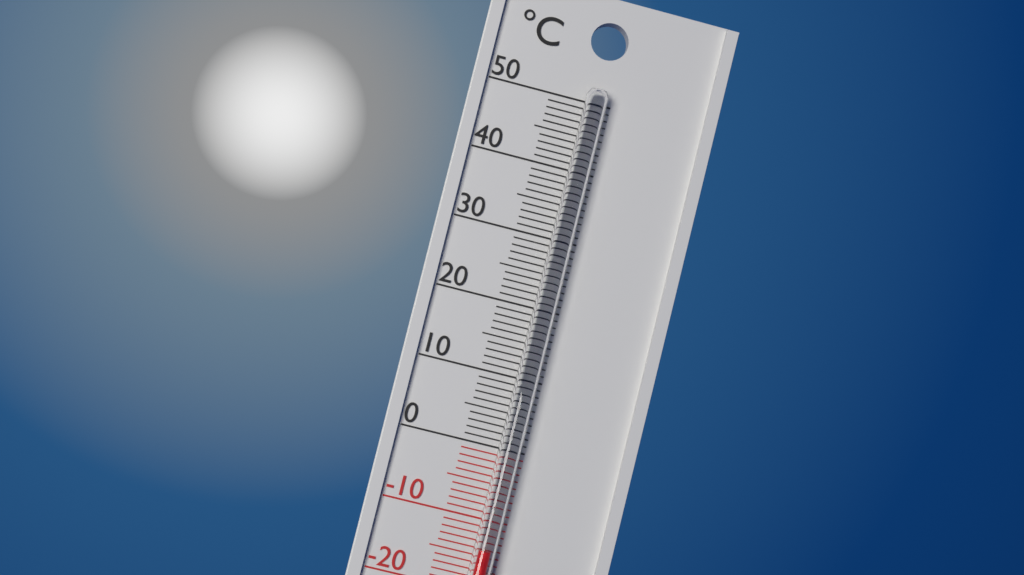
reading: -14 °C
